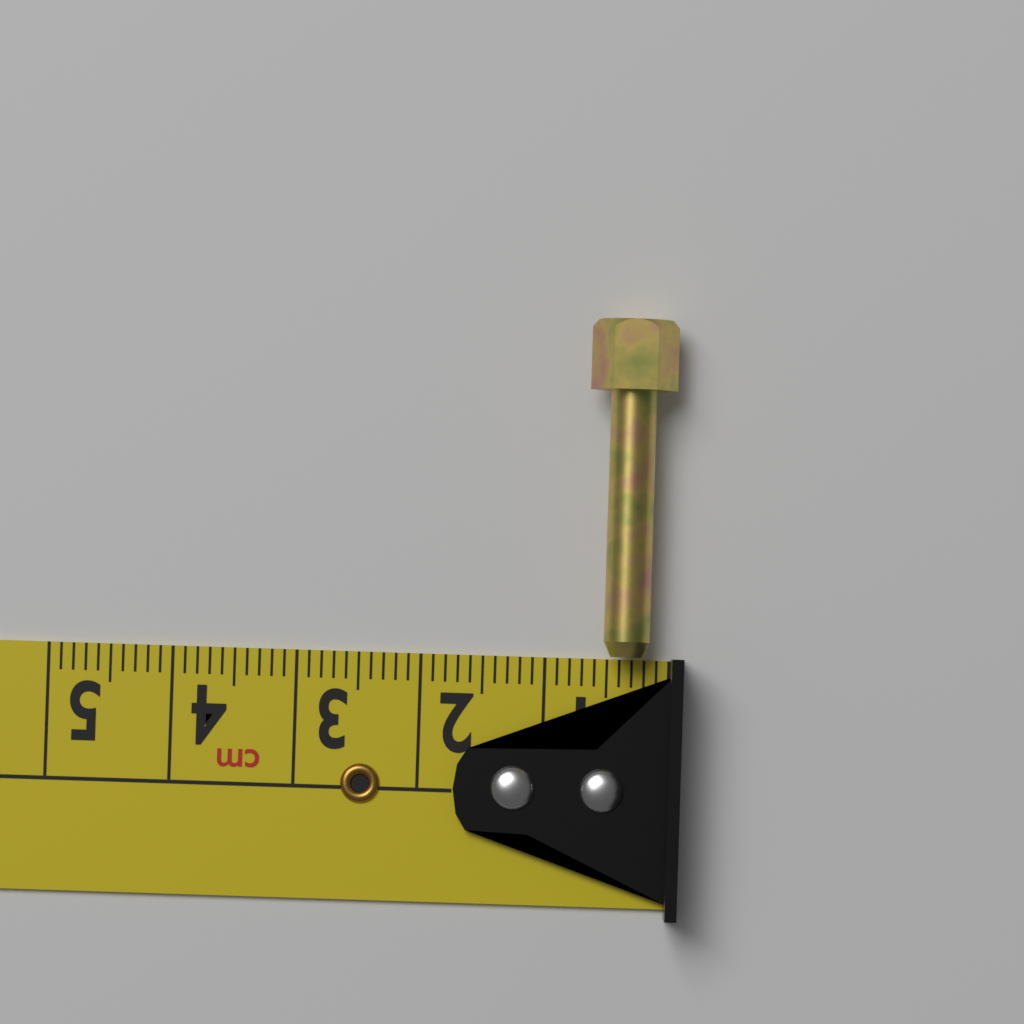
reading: 0.7 cm
